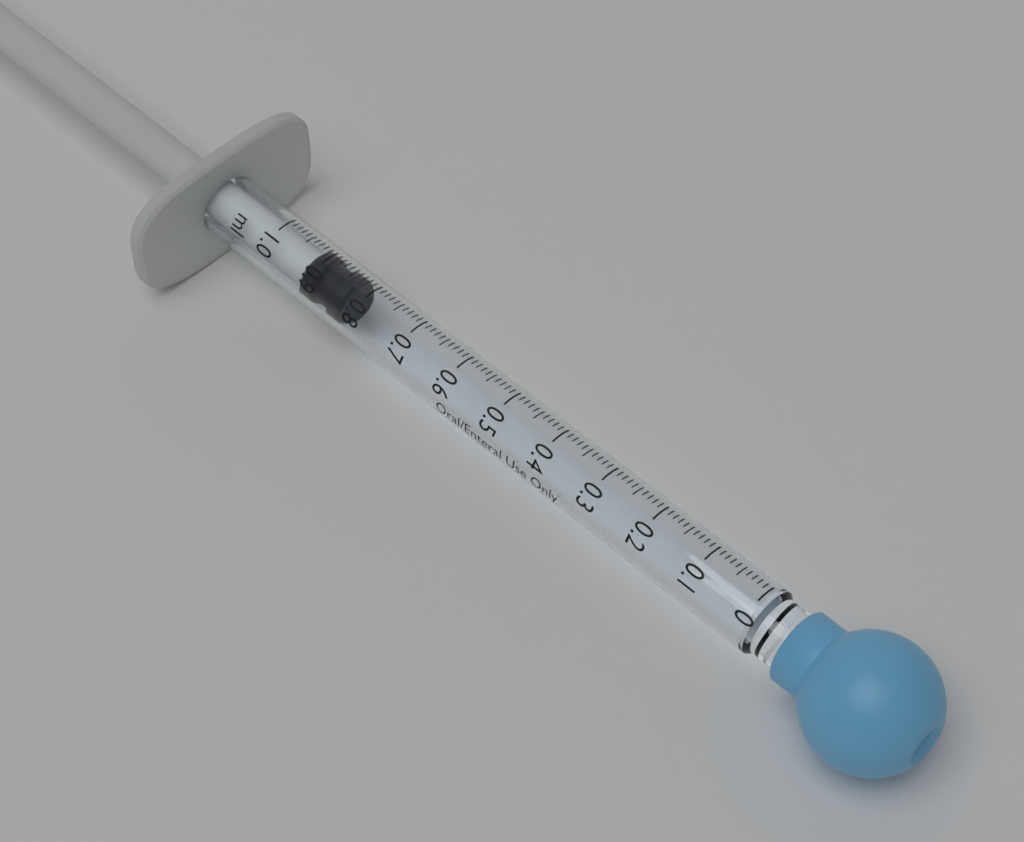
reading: 0.83 ml
